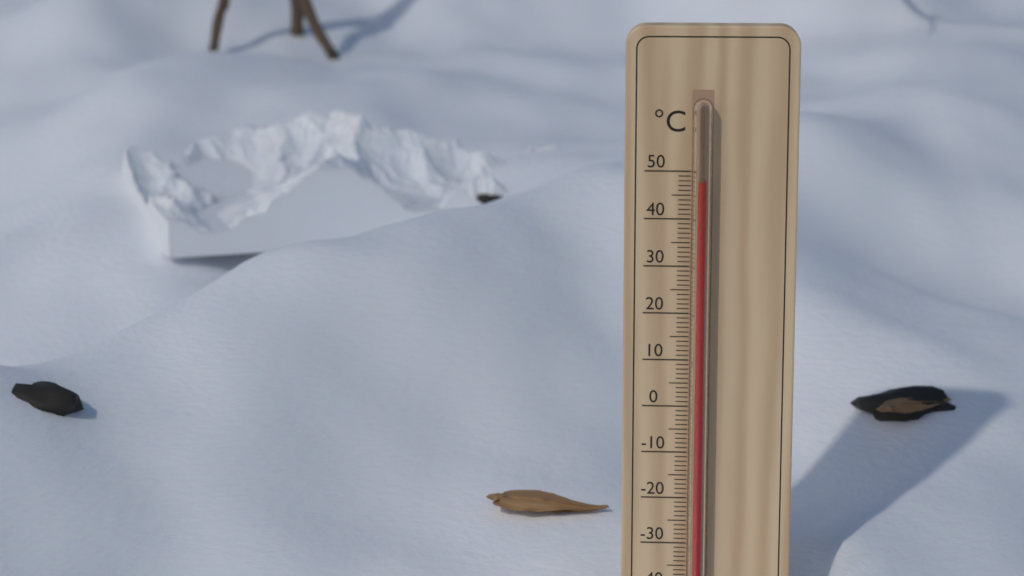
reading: 48 °C
